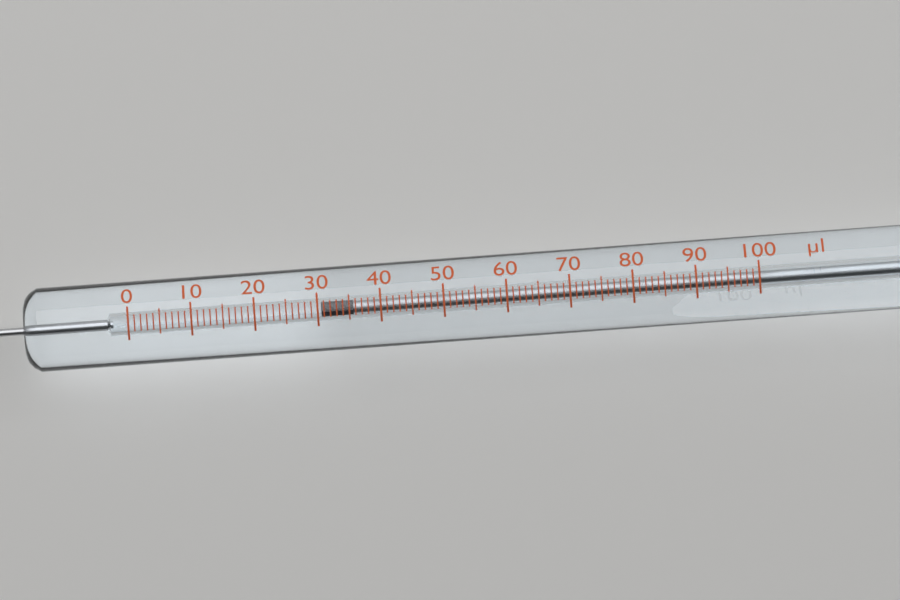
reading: 31 µl
